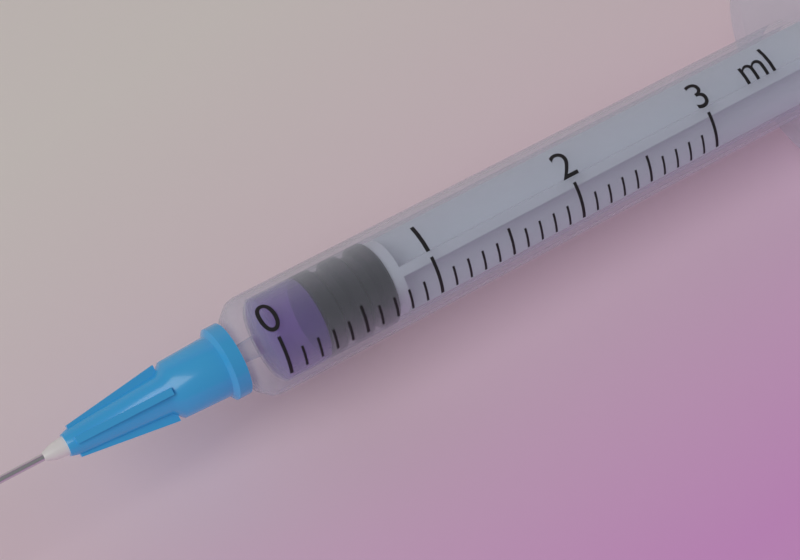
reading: 0.3 ml
